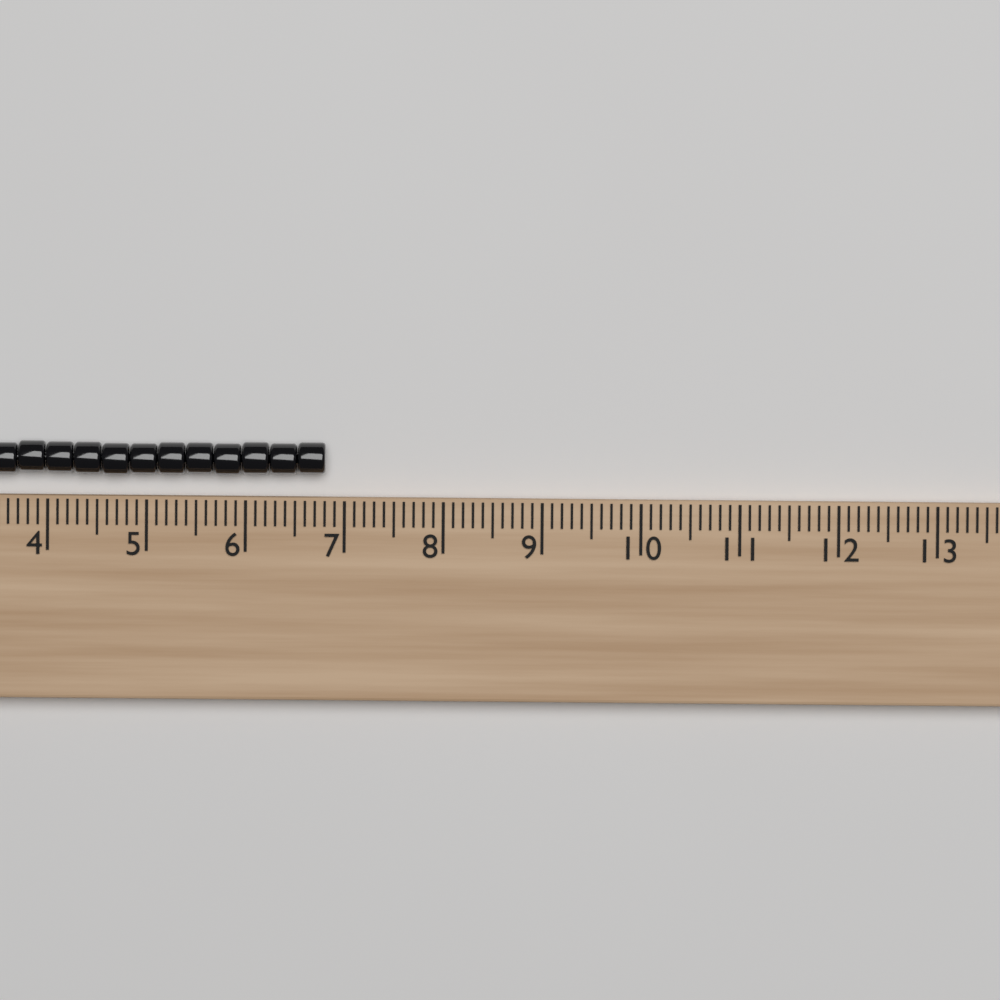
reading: 6.8 (no unit)
